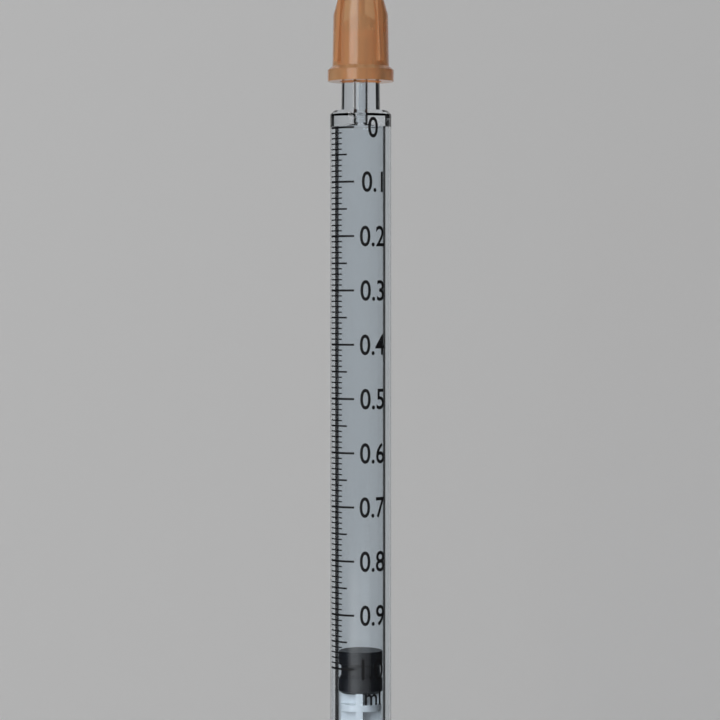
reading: 0.97 ml
